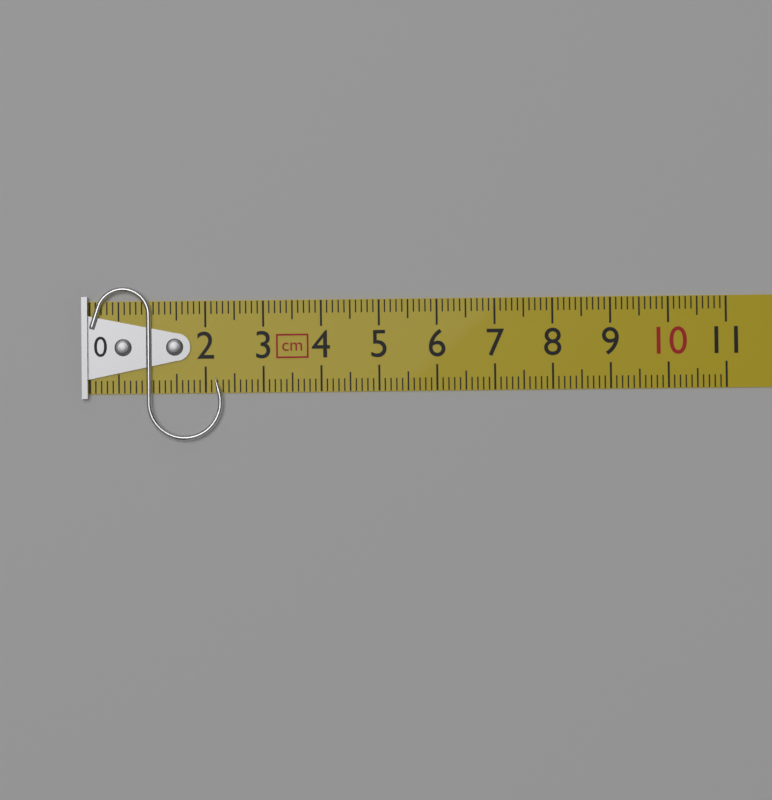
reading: 2.3 cm
